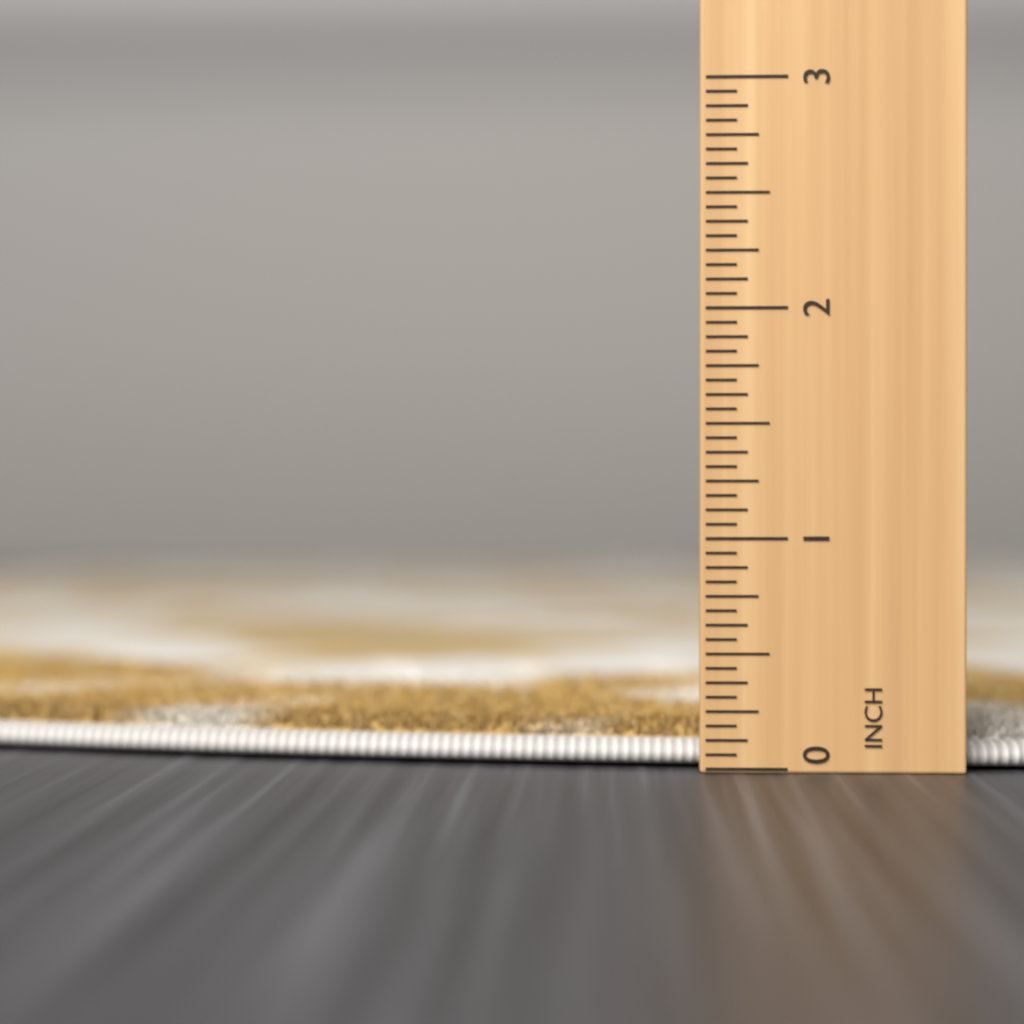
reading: 0.1875 in
